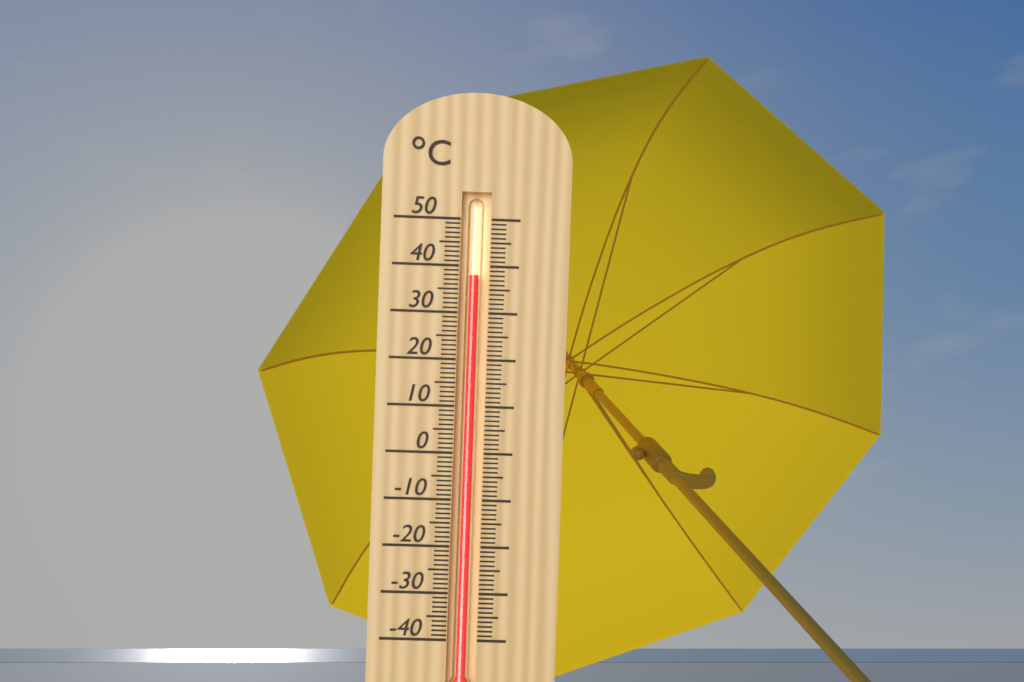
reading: 38 °C
